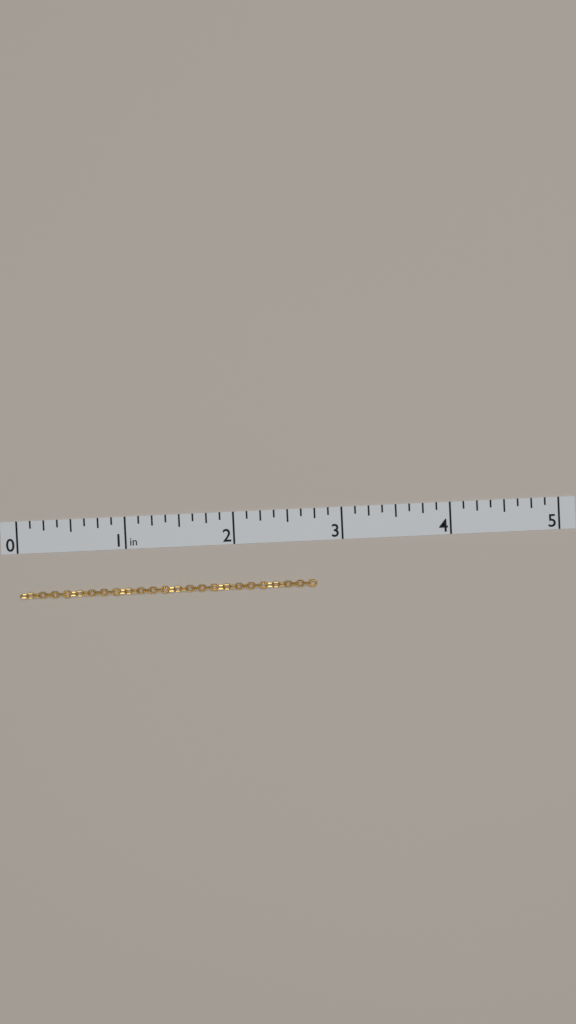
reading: 2.750 in
